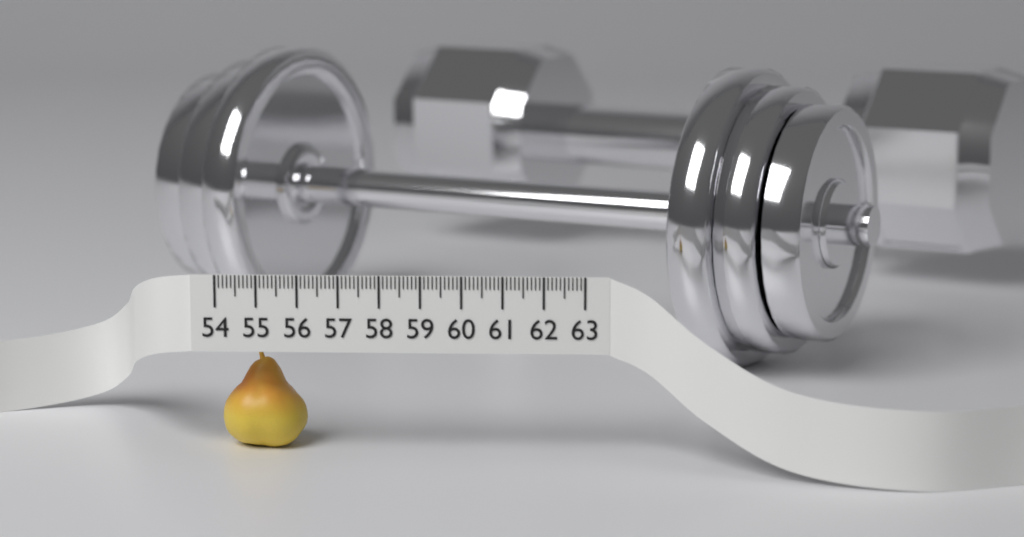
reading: 56.1 (no unit)
